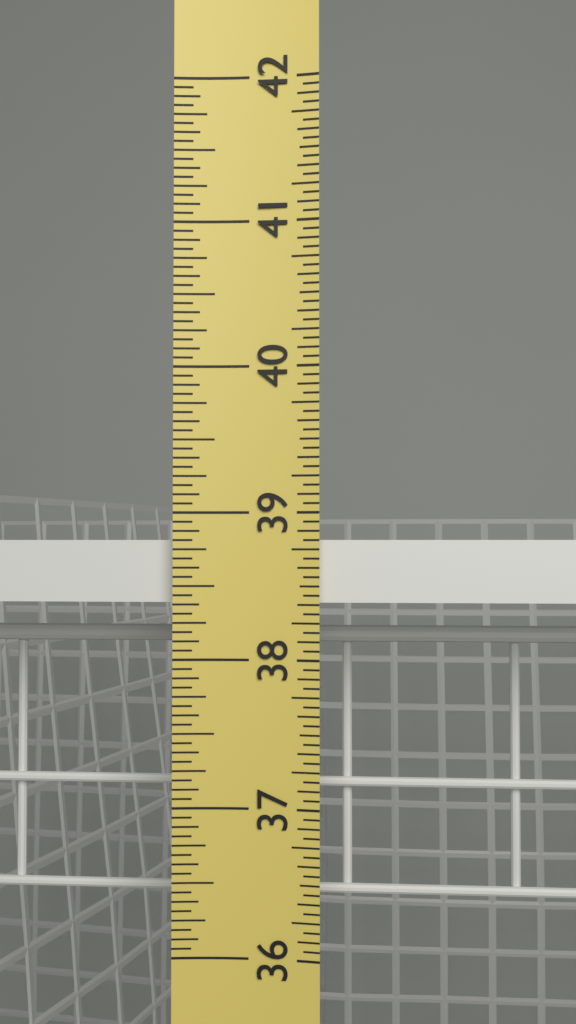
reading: 38.8125 in
